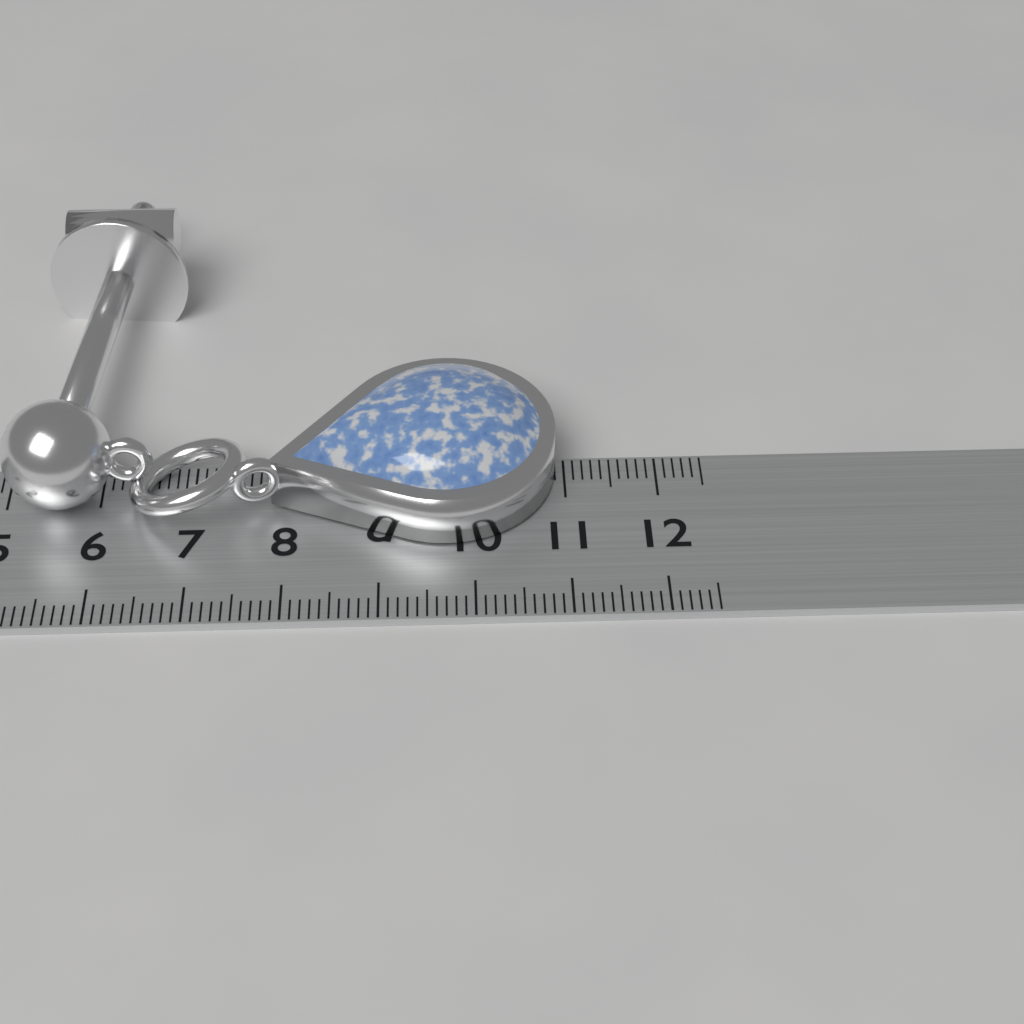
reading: 10.9 cm
